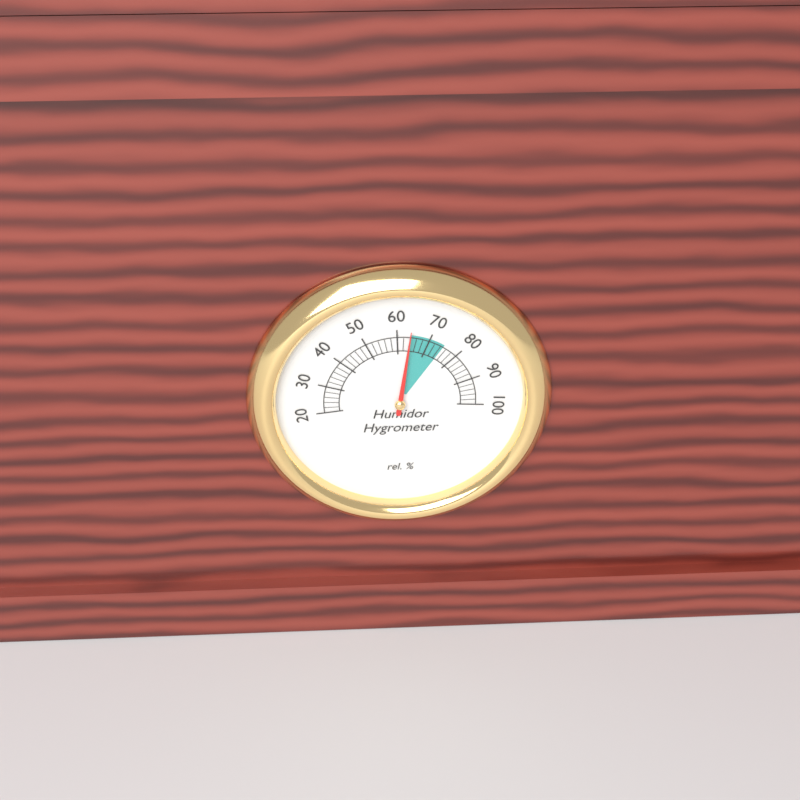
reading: 64 %
